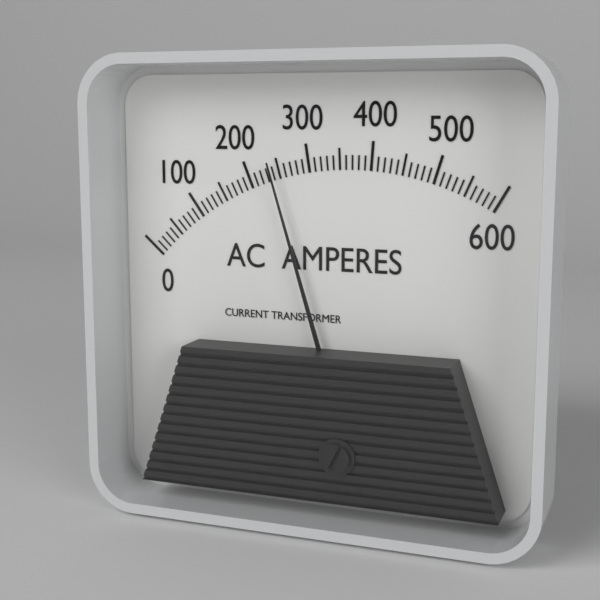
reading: 240 A
